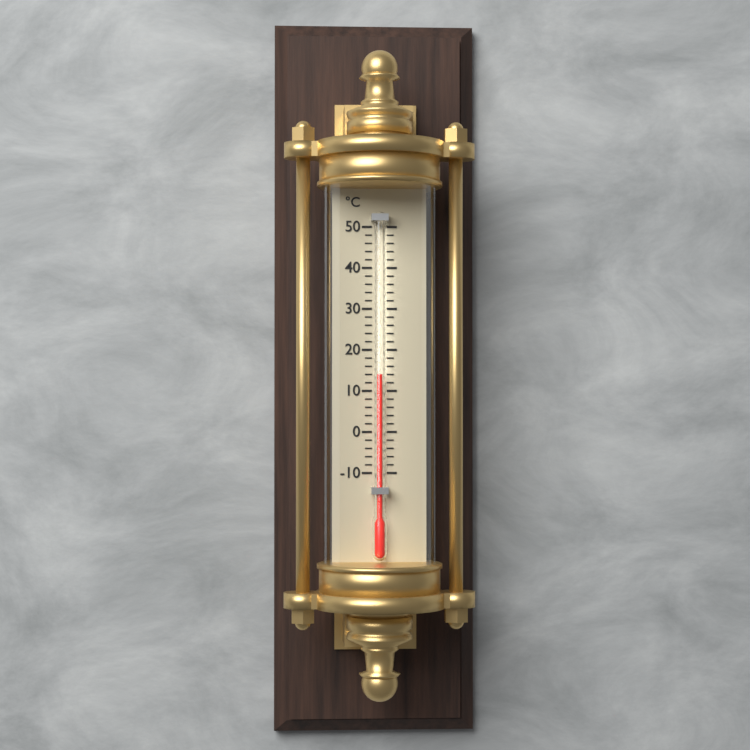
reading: 14 °C
